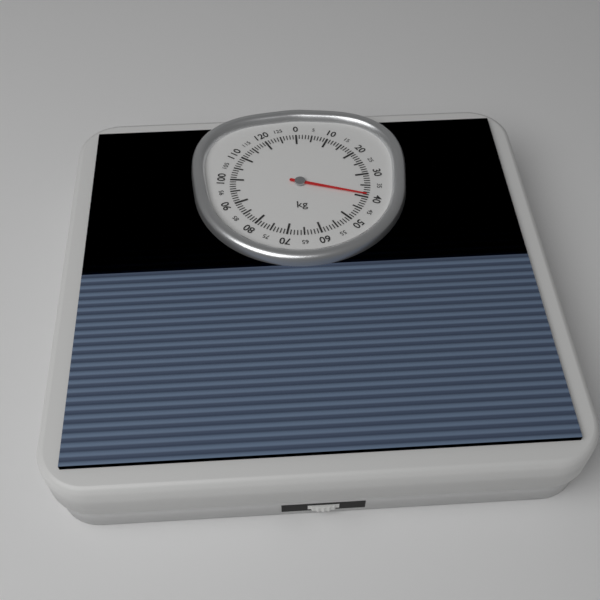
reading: 39 kg
